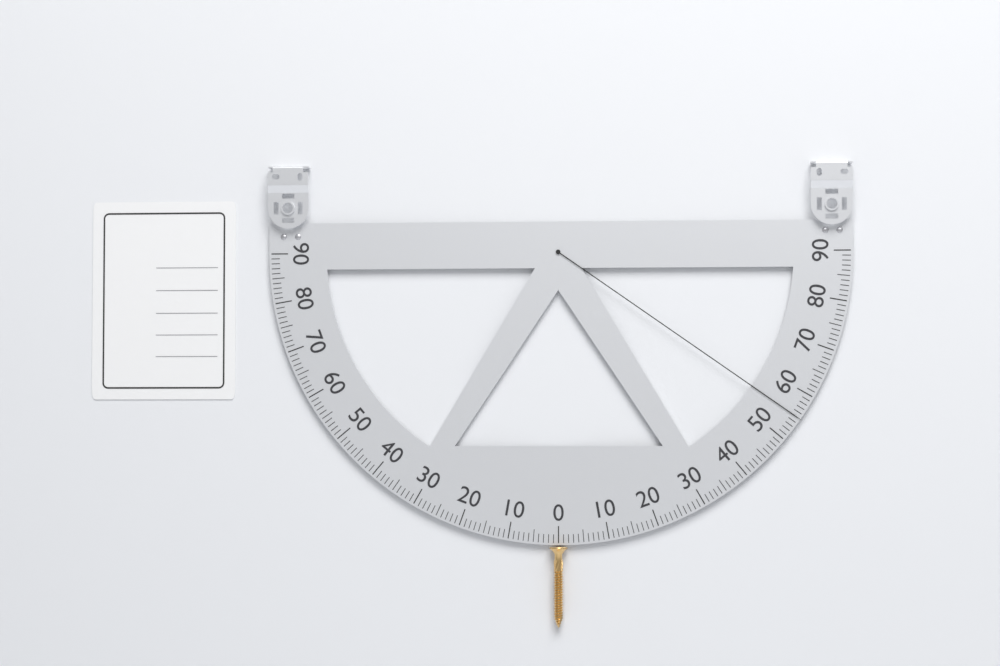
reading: 55 (no unit)
